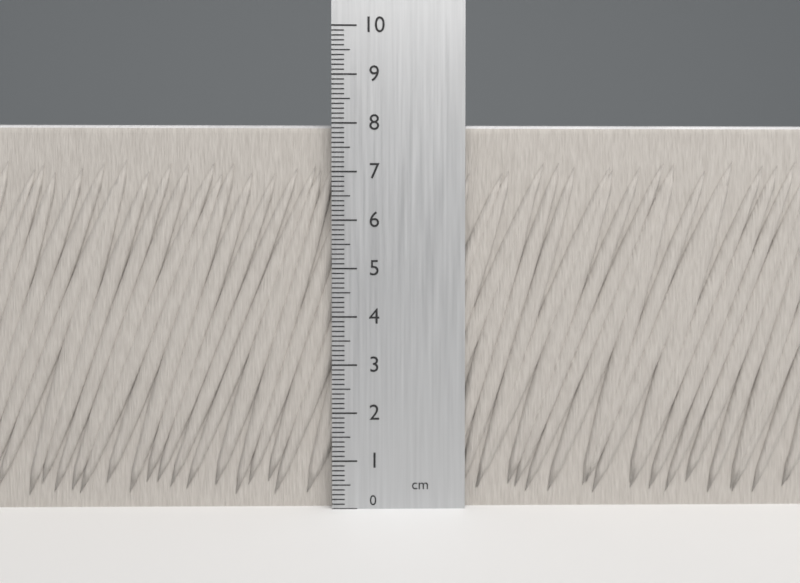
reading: 8.0 cm
